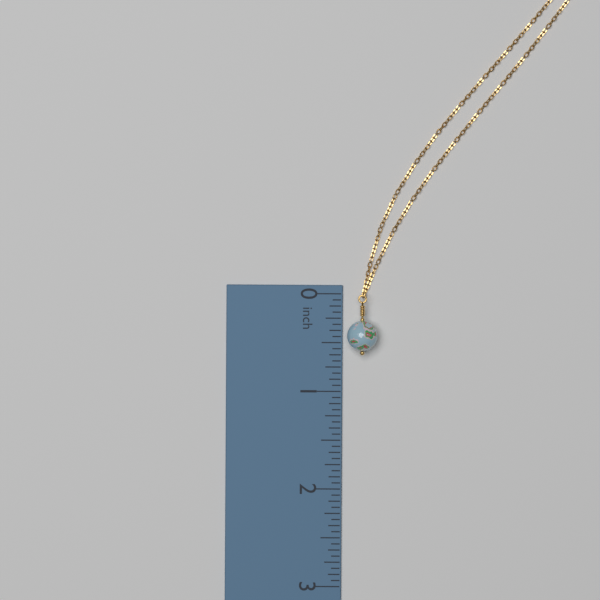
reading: 0.6250 inch
